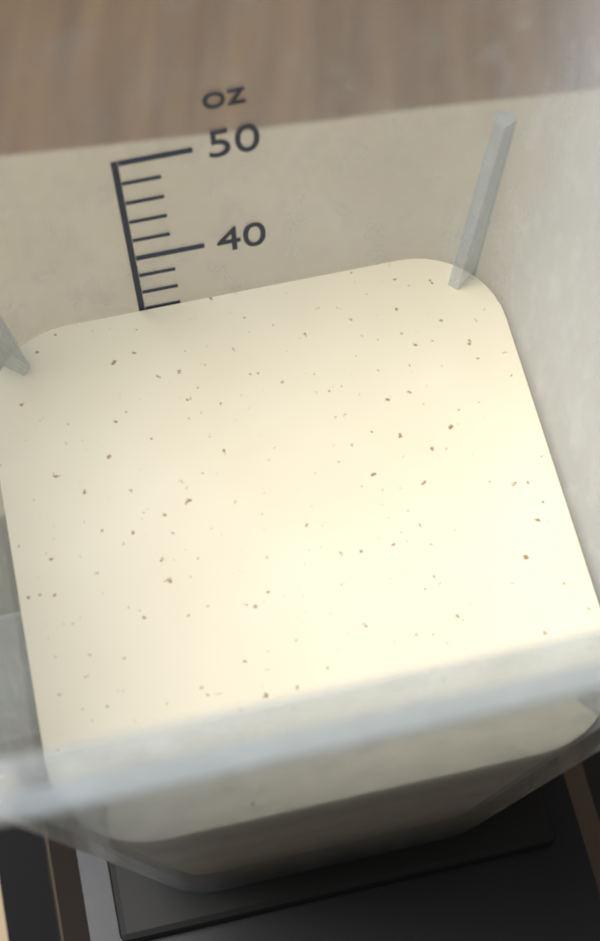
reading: 34 oz
